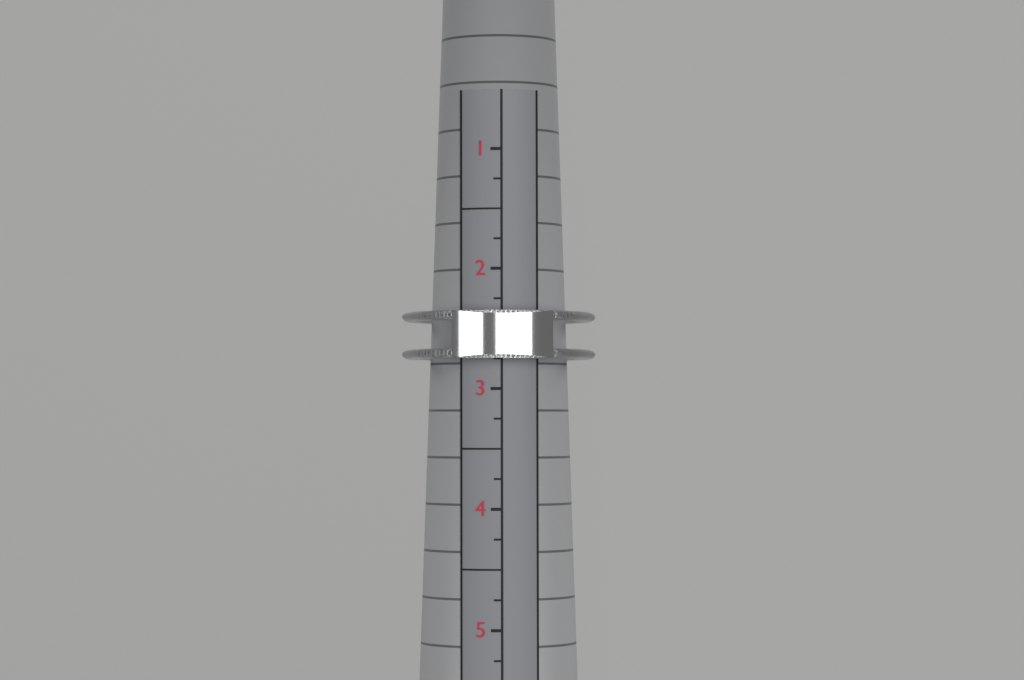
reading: 2.75 (no unit)
